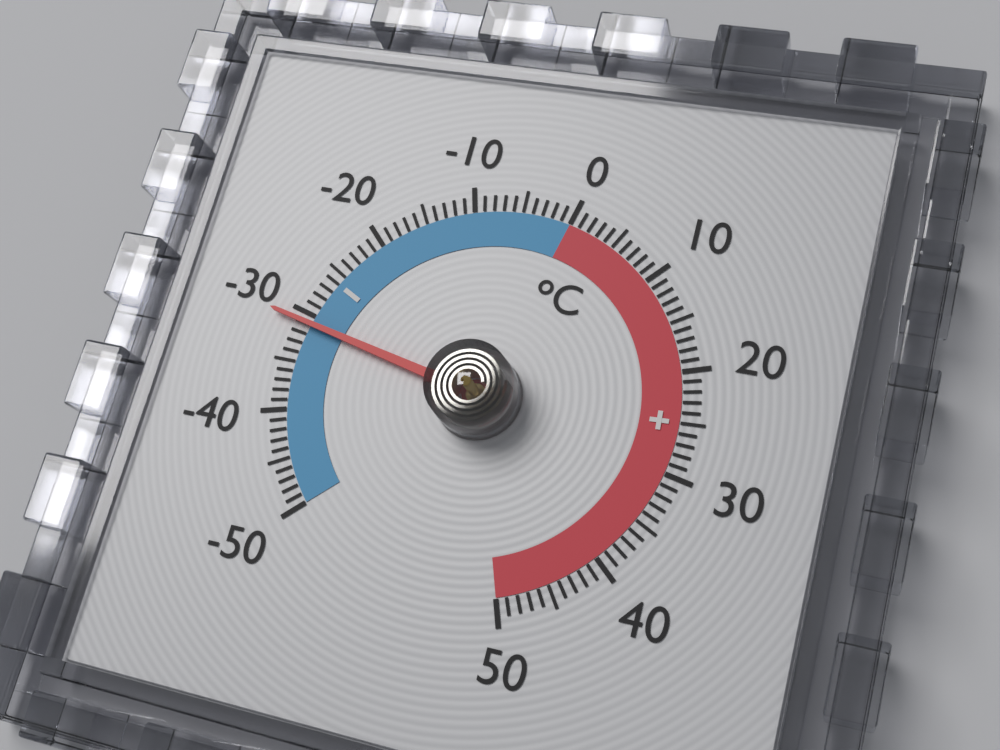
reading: -31 °C
